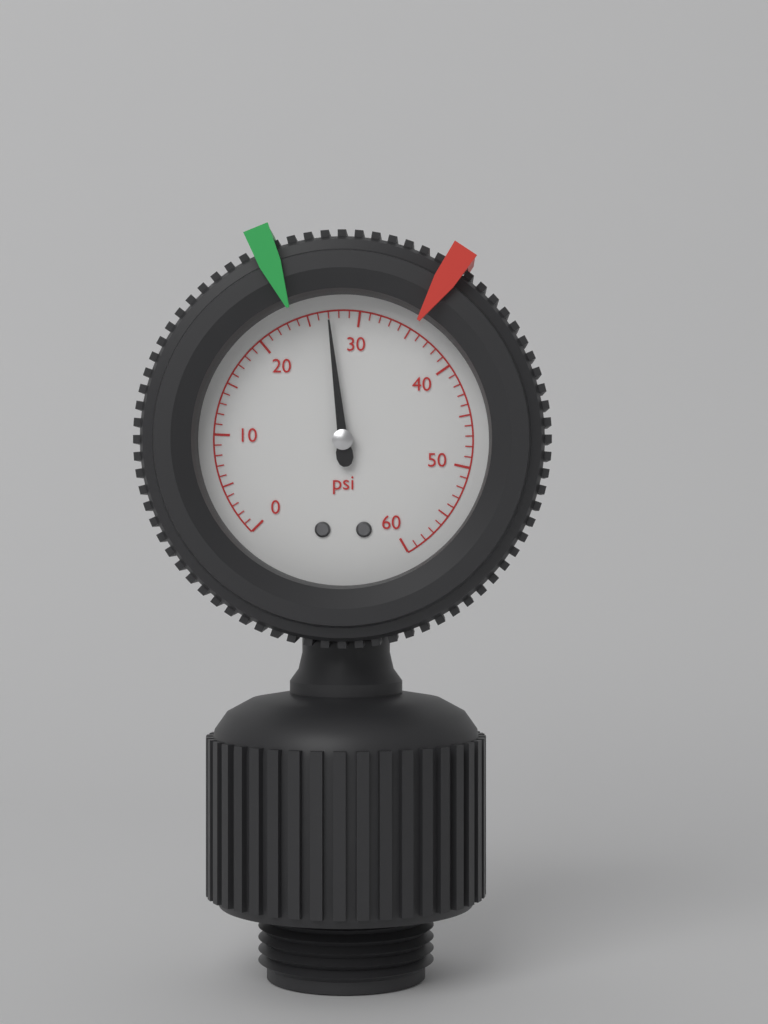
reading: 27 psi
